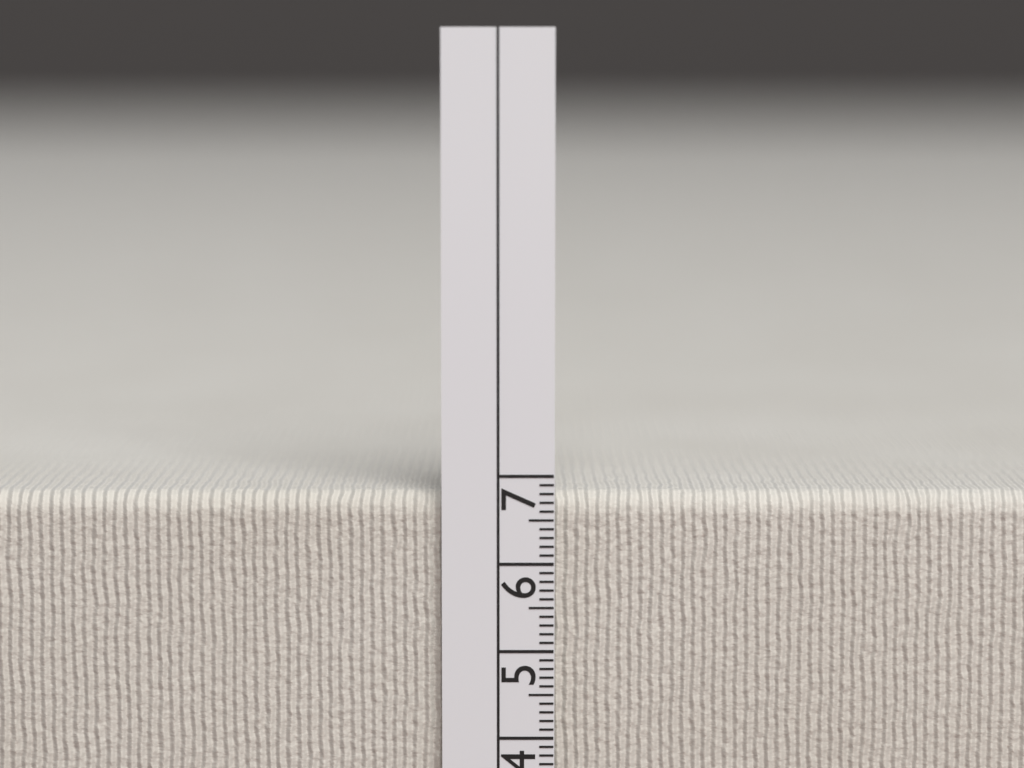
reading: 6.8 cm
